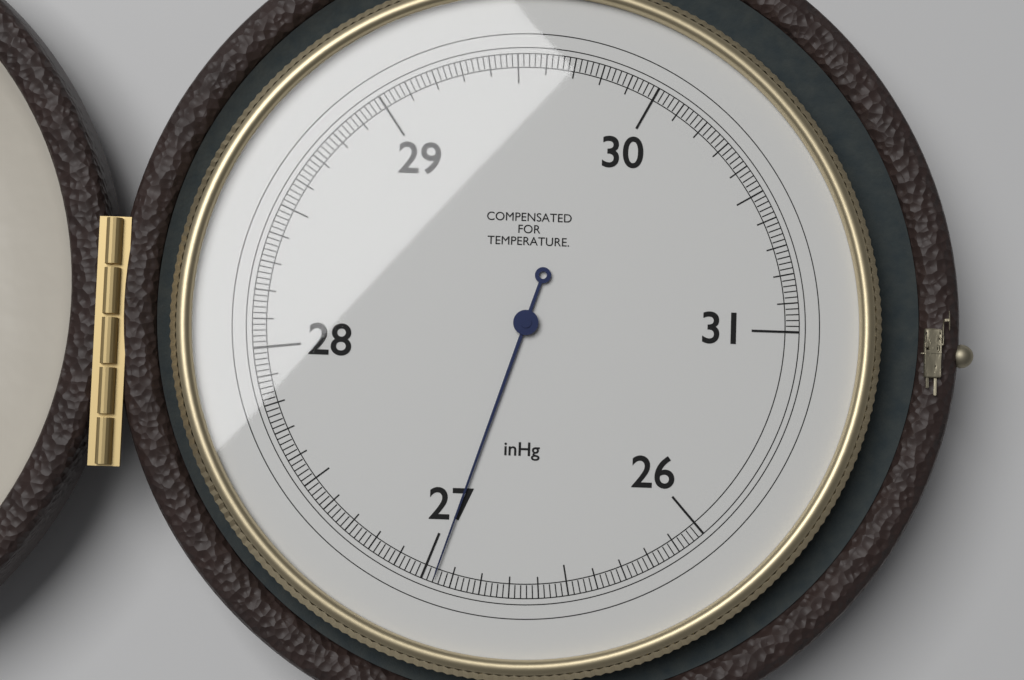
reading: 26.96 inHg
